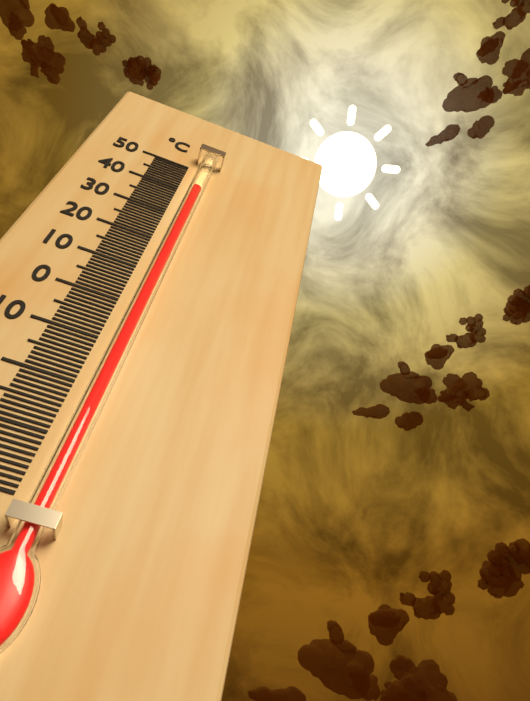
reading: 40 °C
